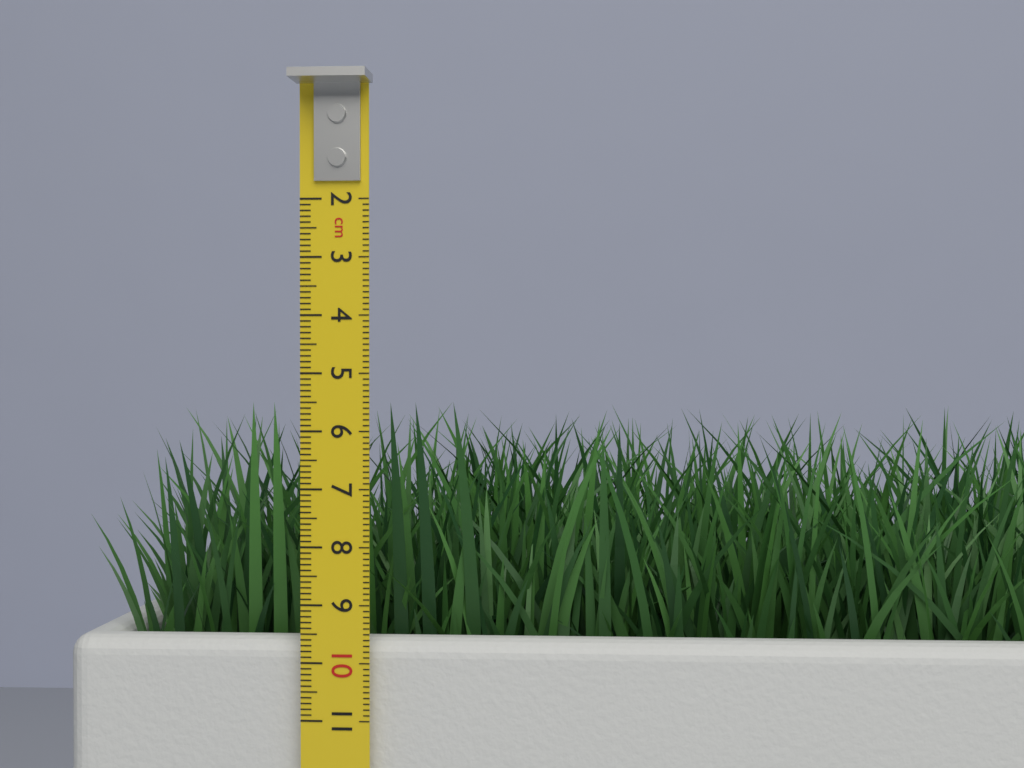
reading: 5.5 cm
